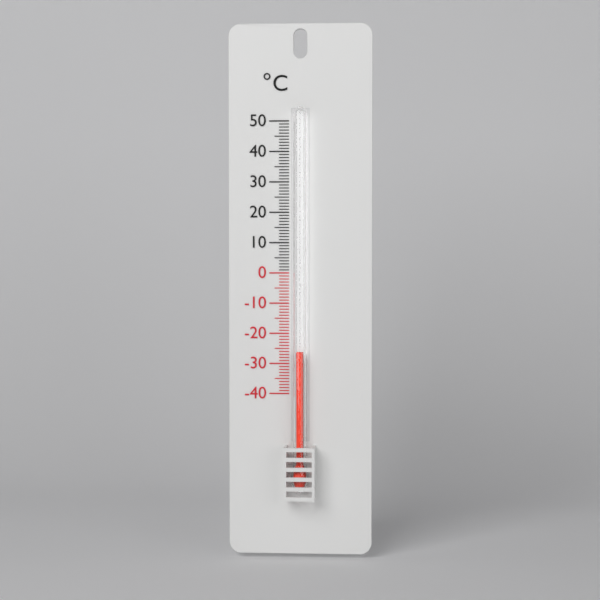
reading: -26 °C
